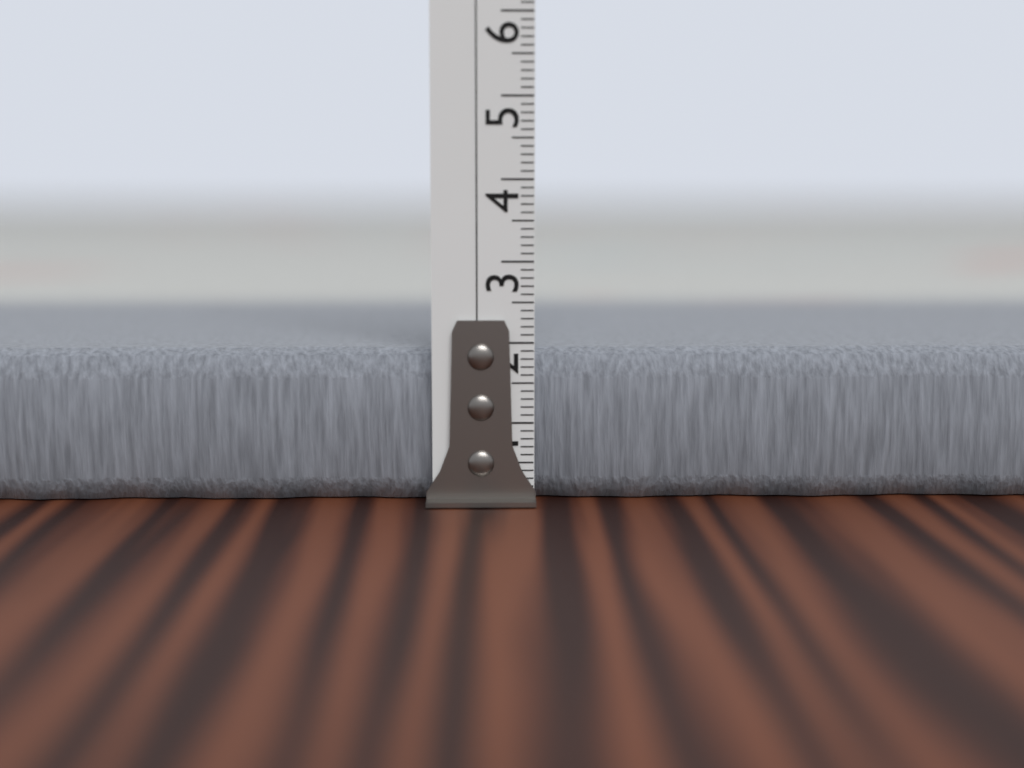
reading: 1.9 cm
